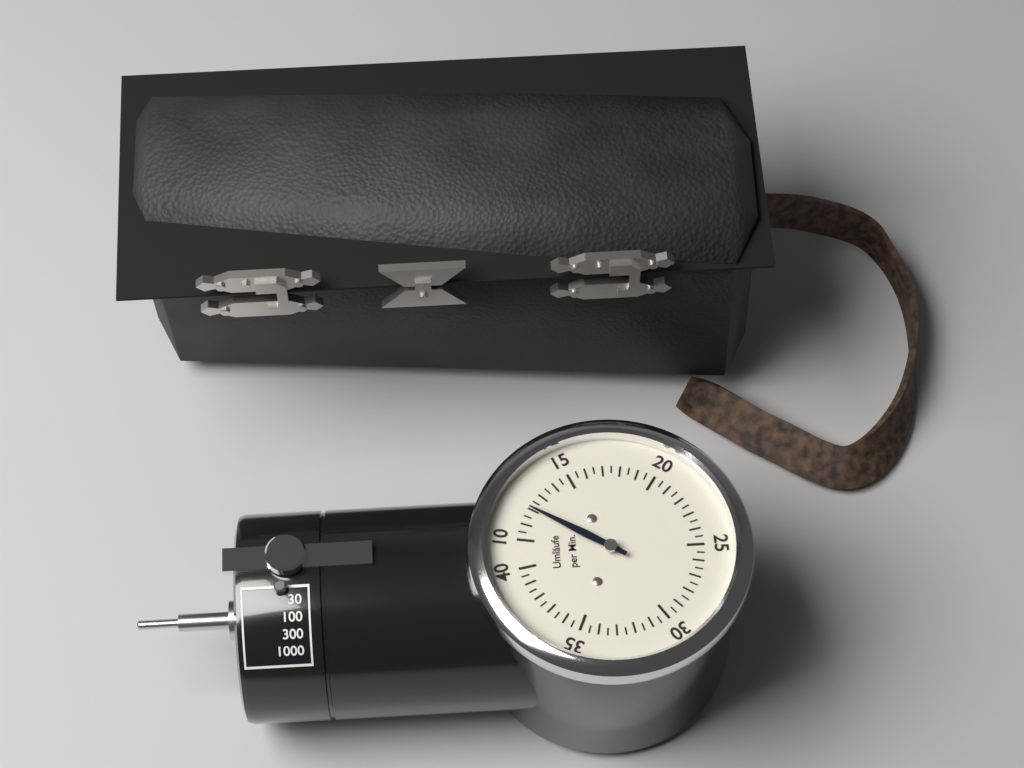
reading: 12.0 Umläufe per Min.
